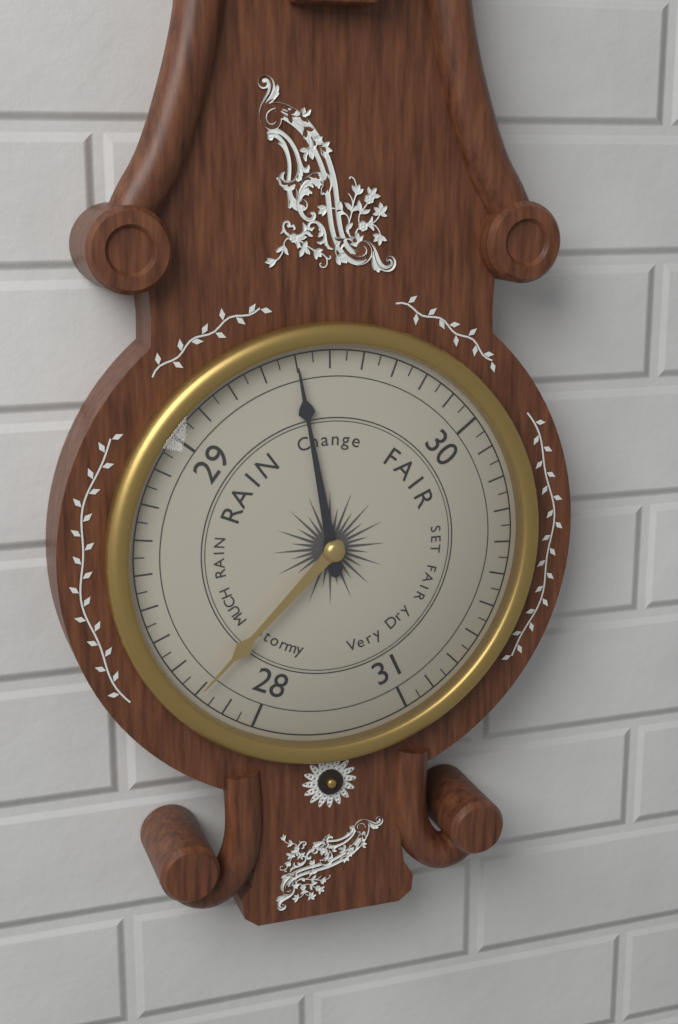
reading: 29.40 (no unit)
